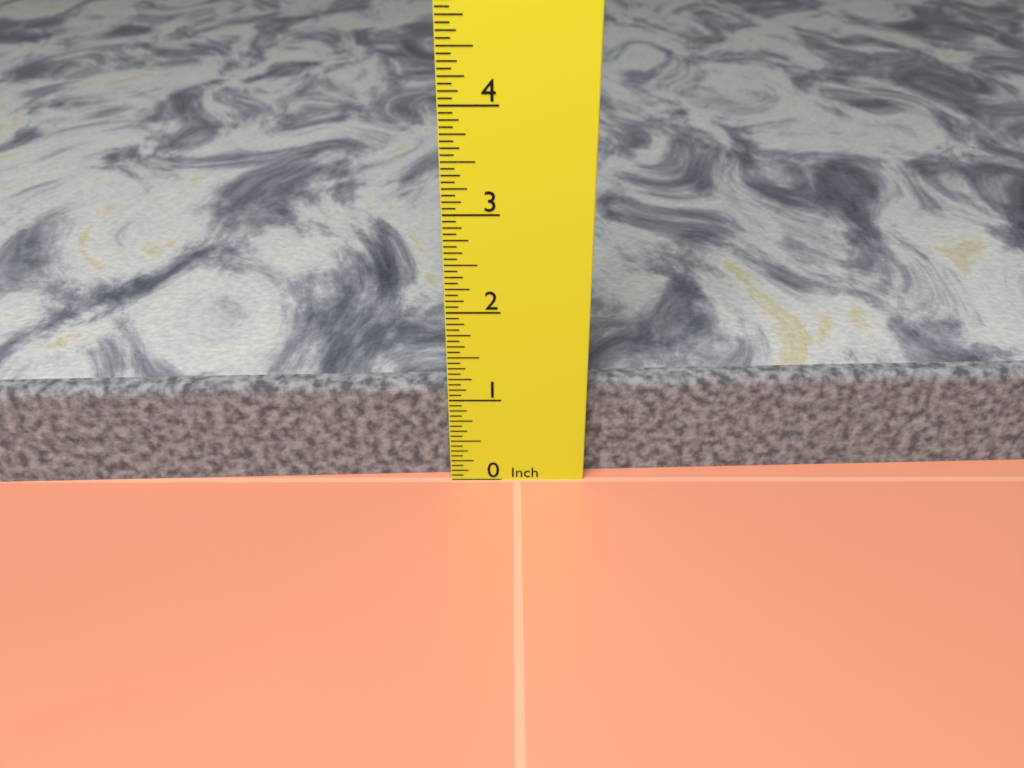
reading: 1.1250 in
